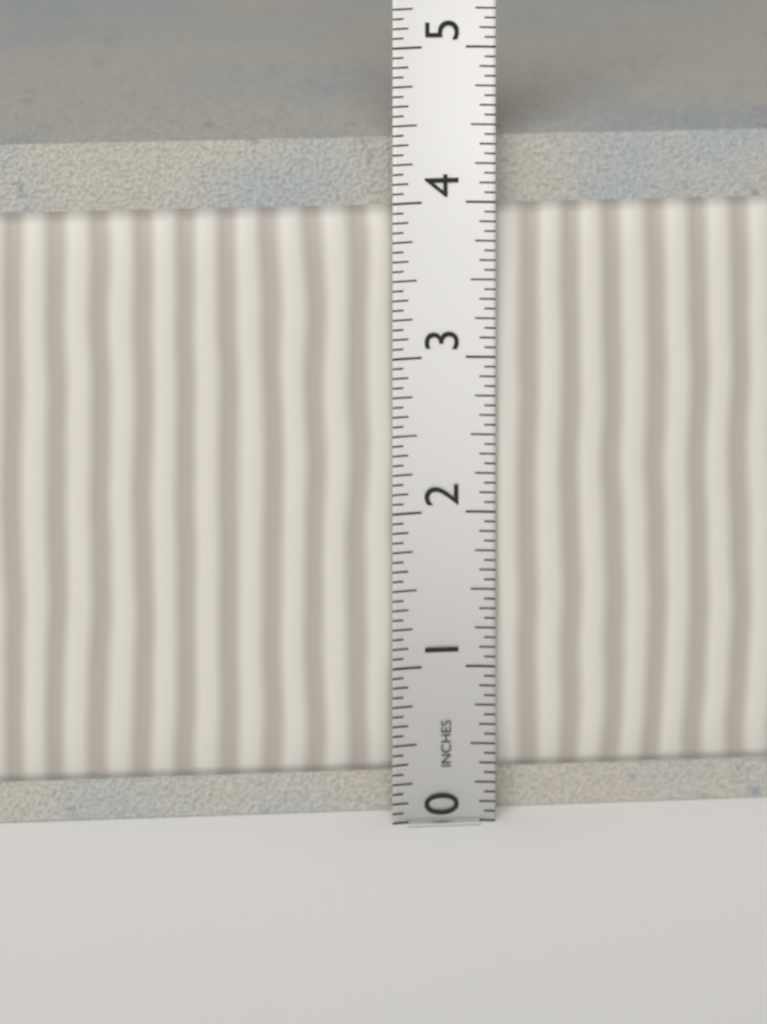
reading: 4.3750 in
